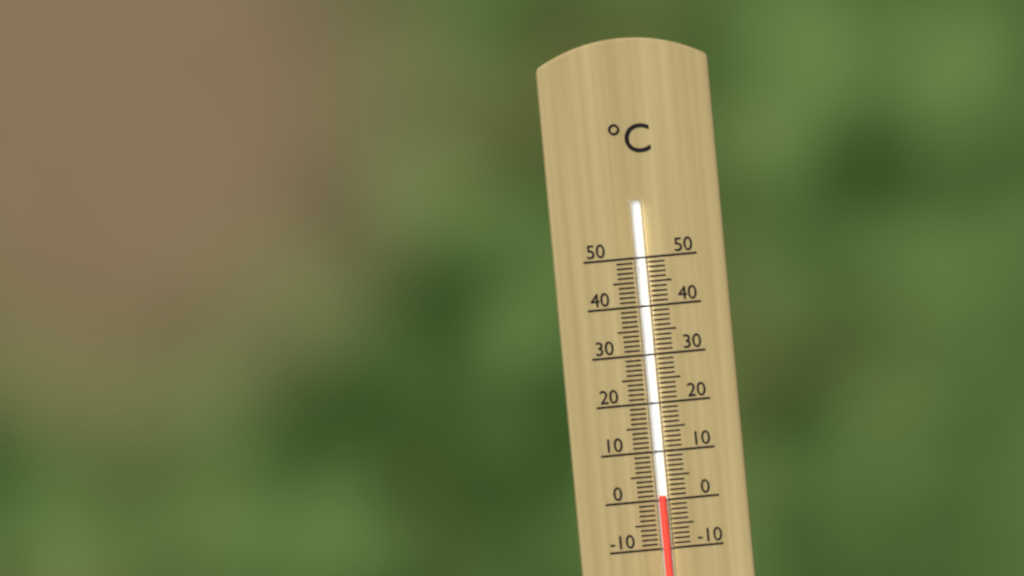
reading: 1 °C
